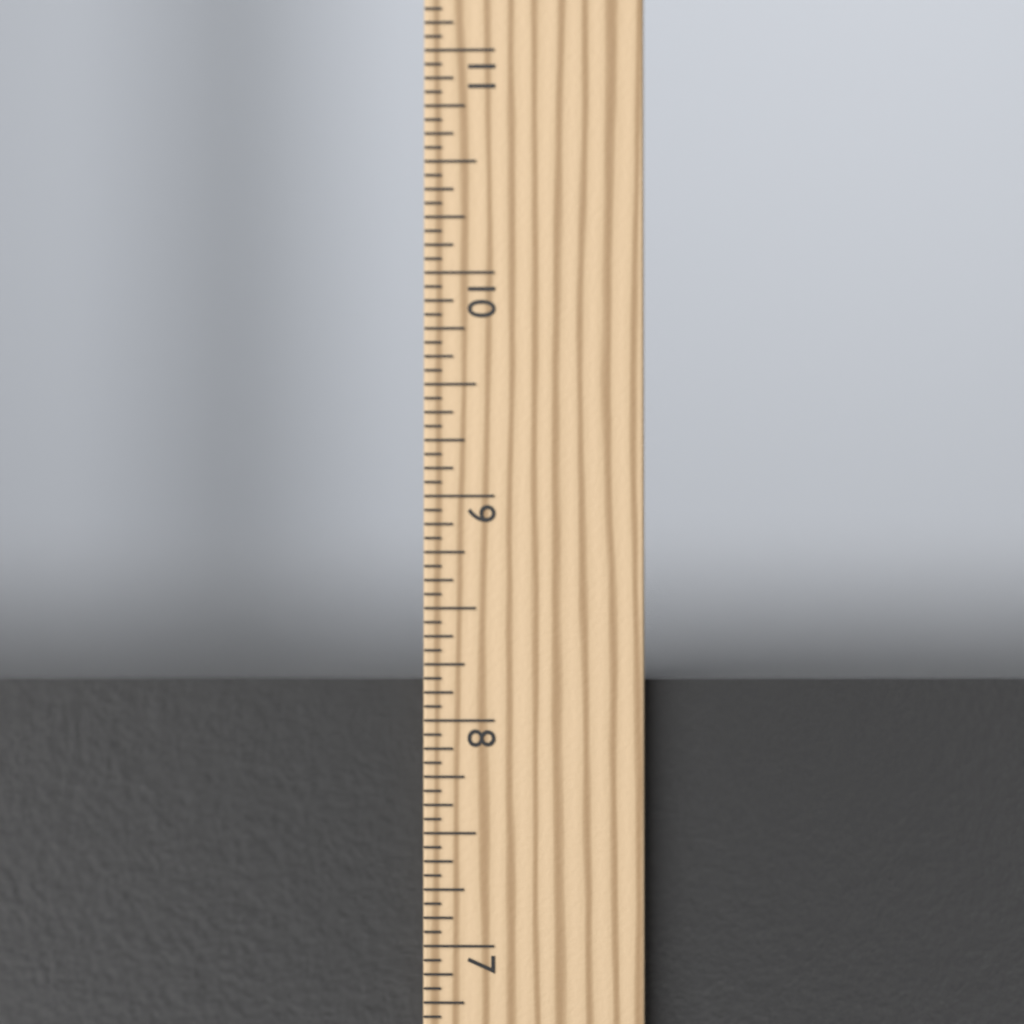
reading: 8.1875 in
